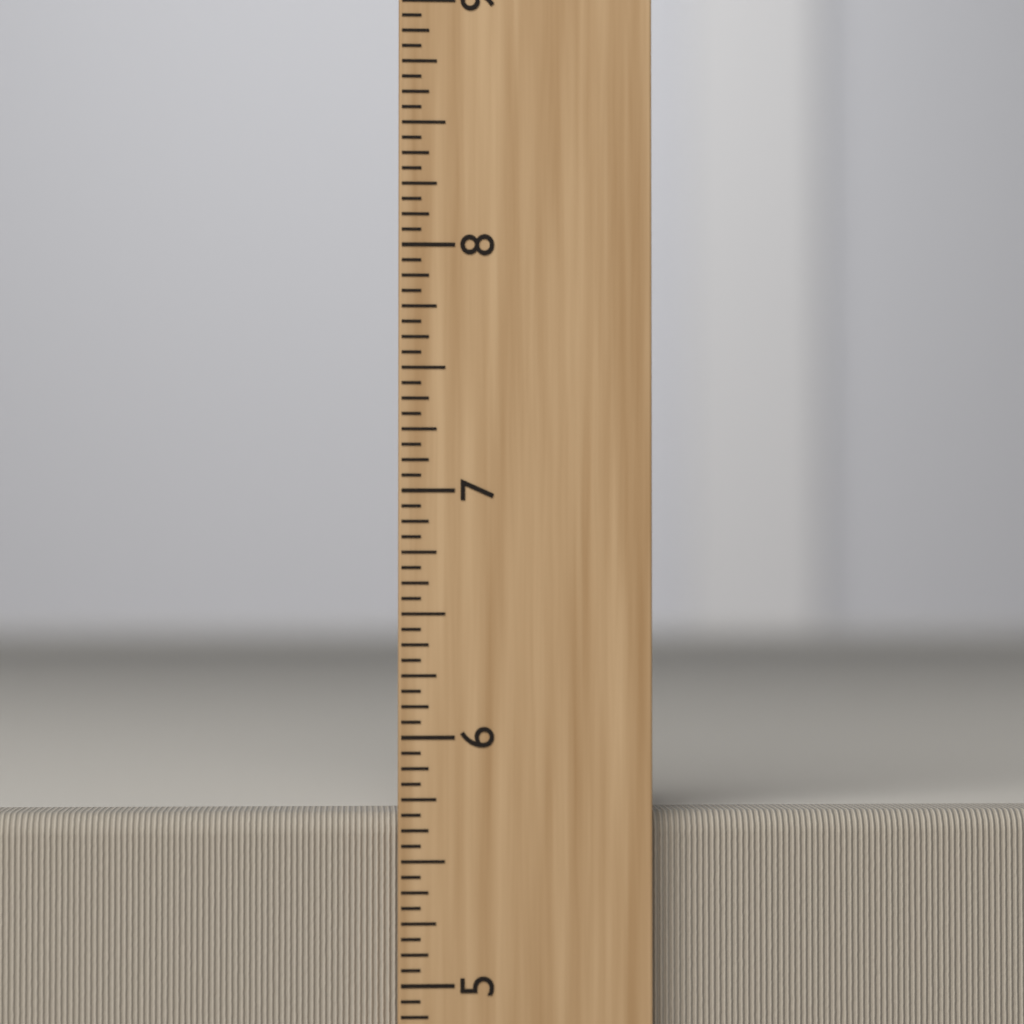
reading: 5.6875 inch
